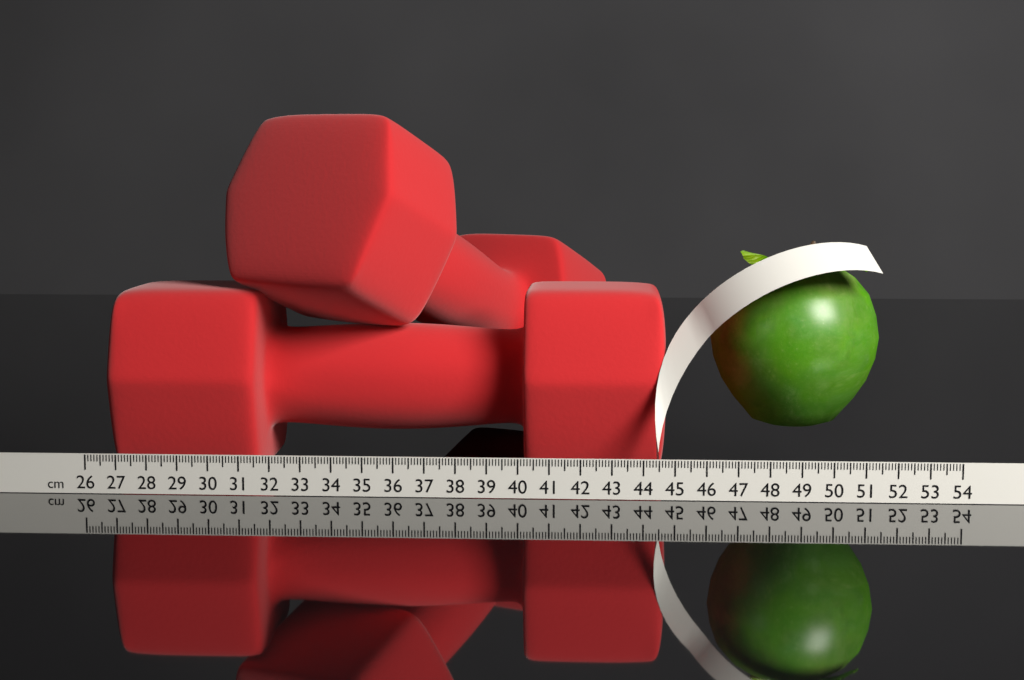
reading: 44.8 cm
